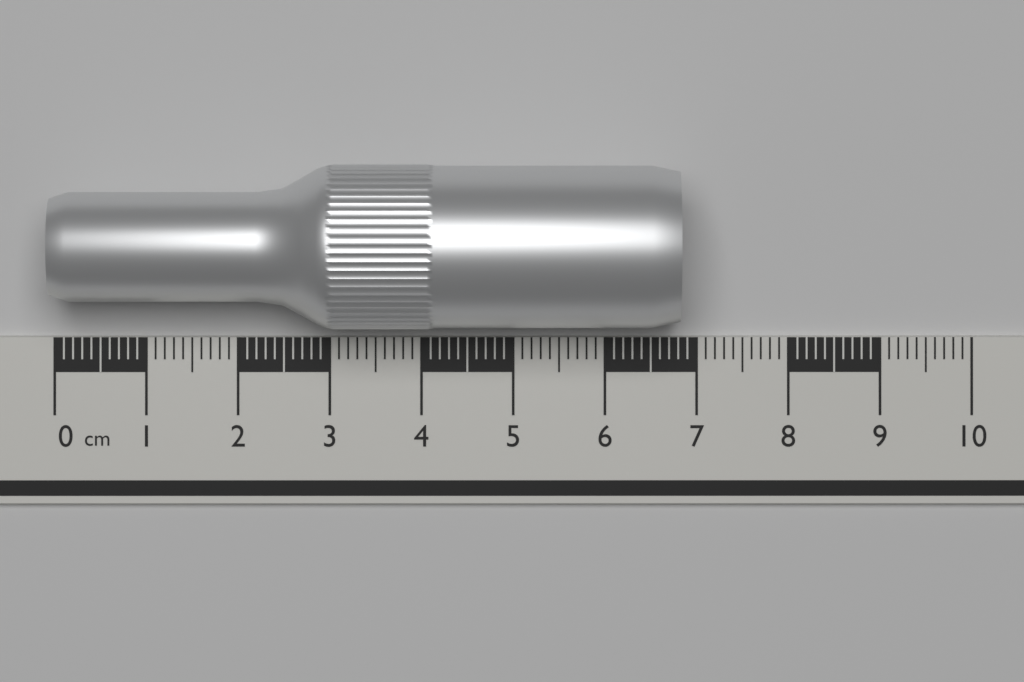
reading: 6.8 cm
